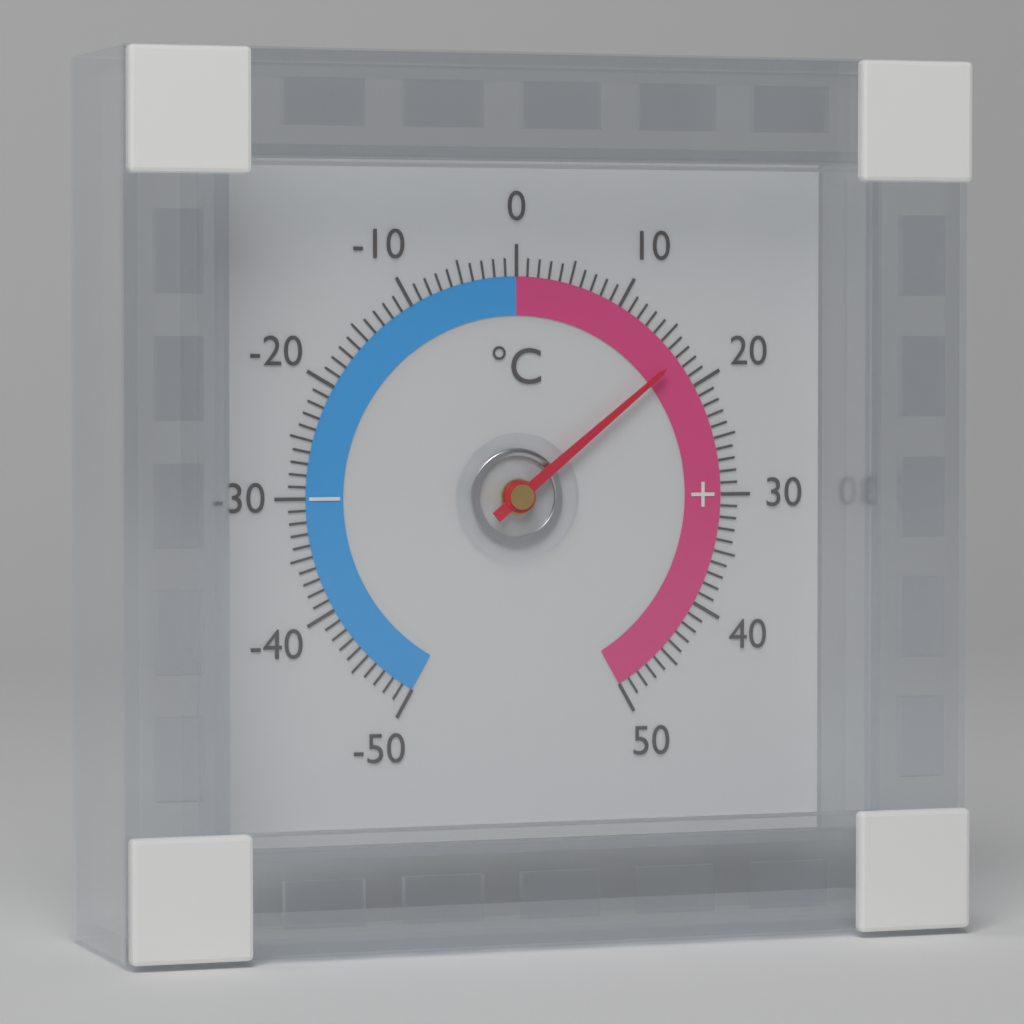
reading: 17 °C
